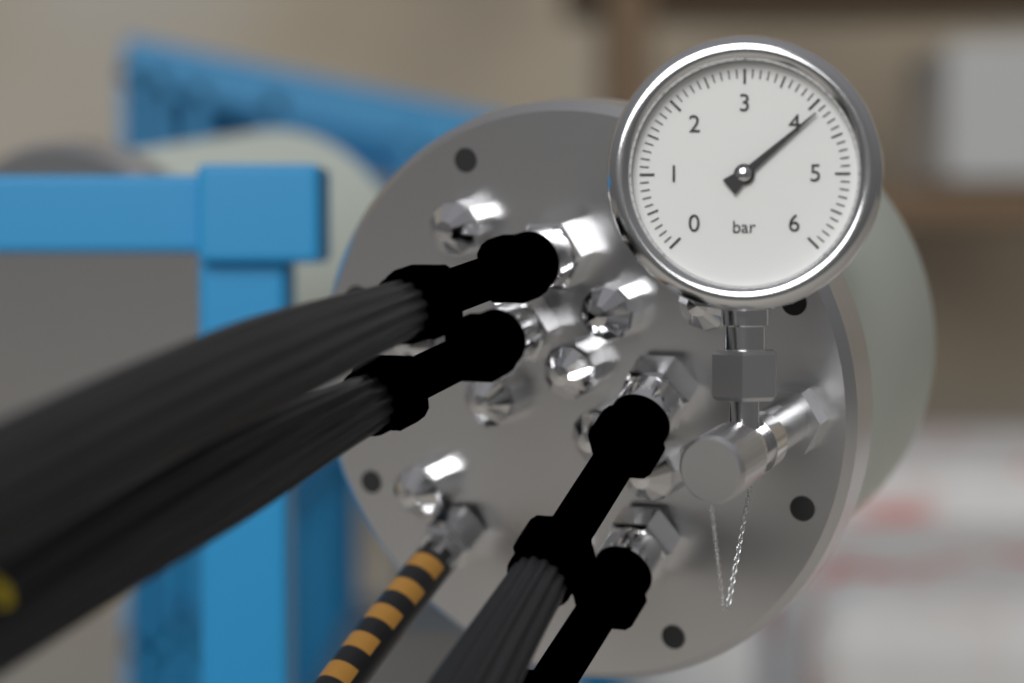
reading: 4.1 bar
